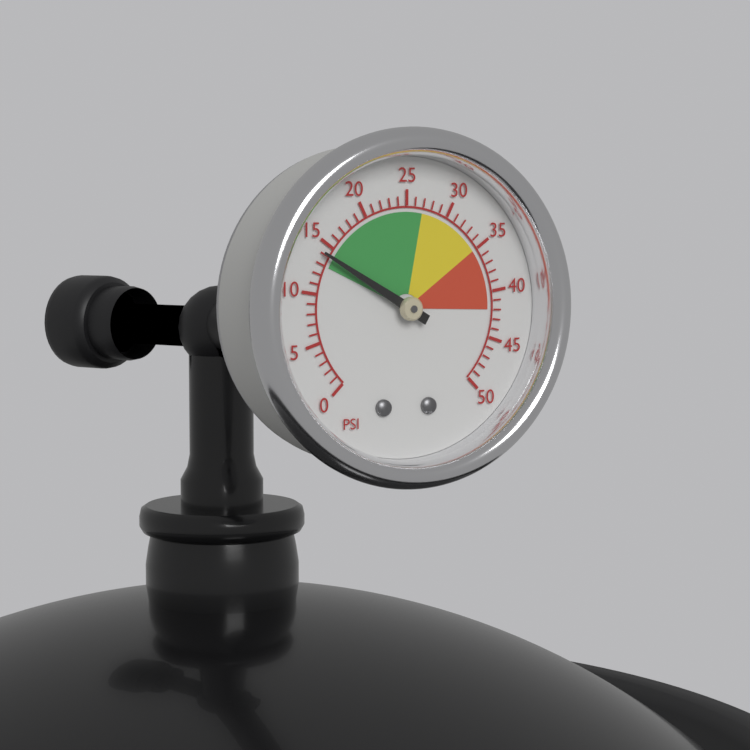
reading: 14 psi
